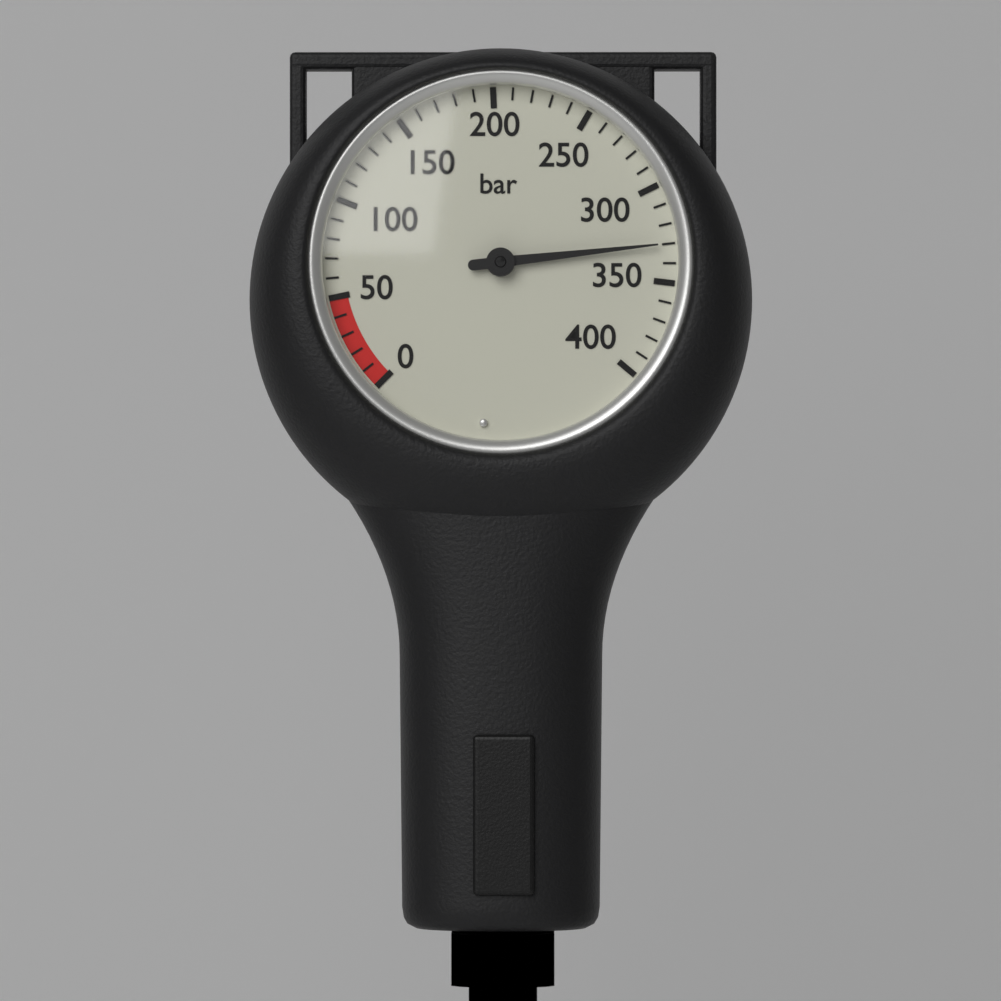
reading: 330 bar
